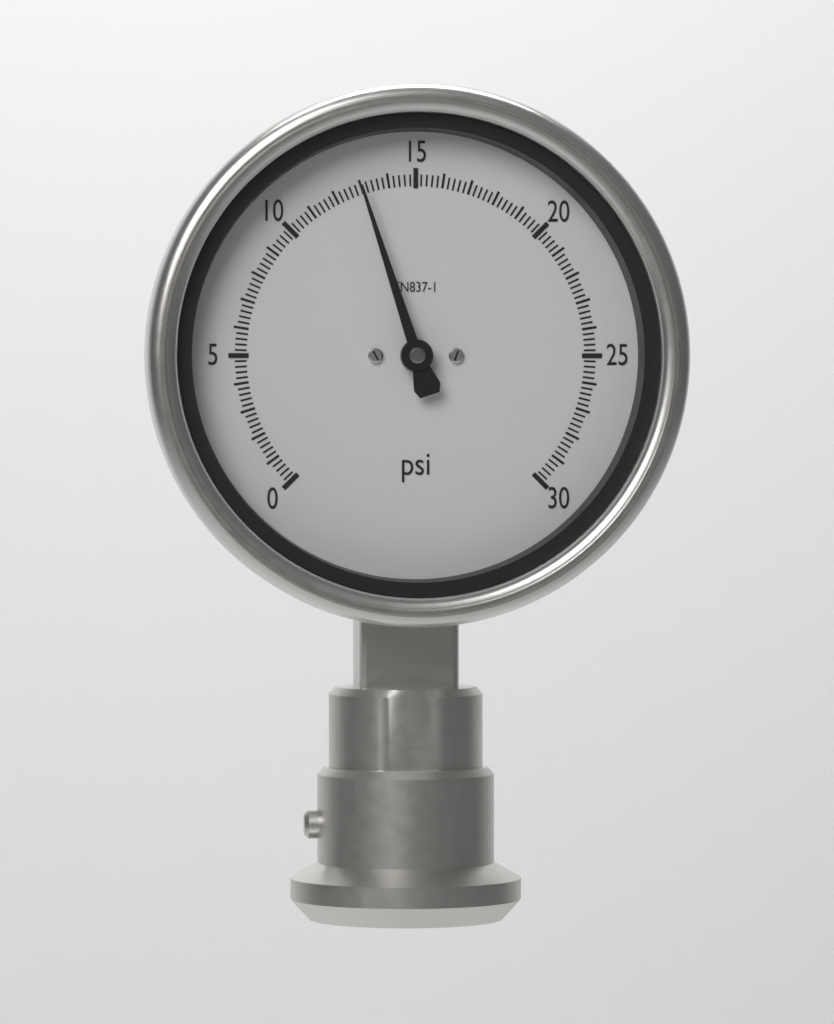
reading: 13.0 psi
